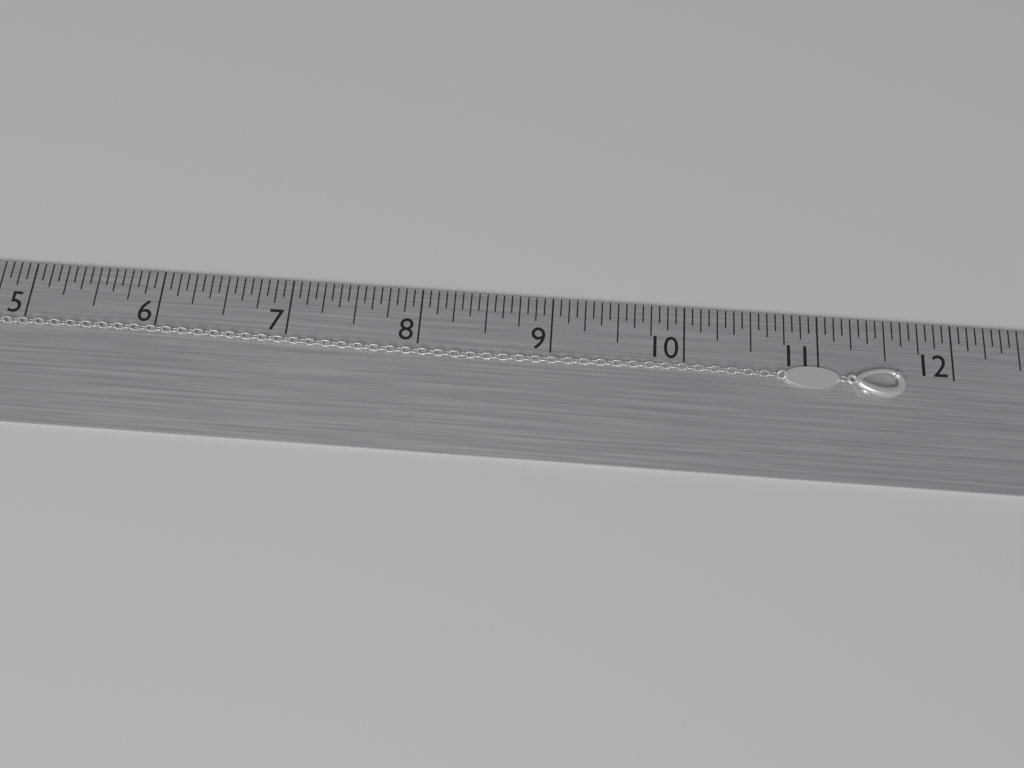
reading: 11.6250 in
